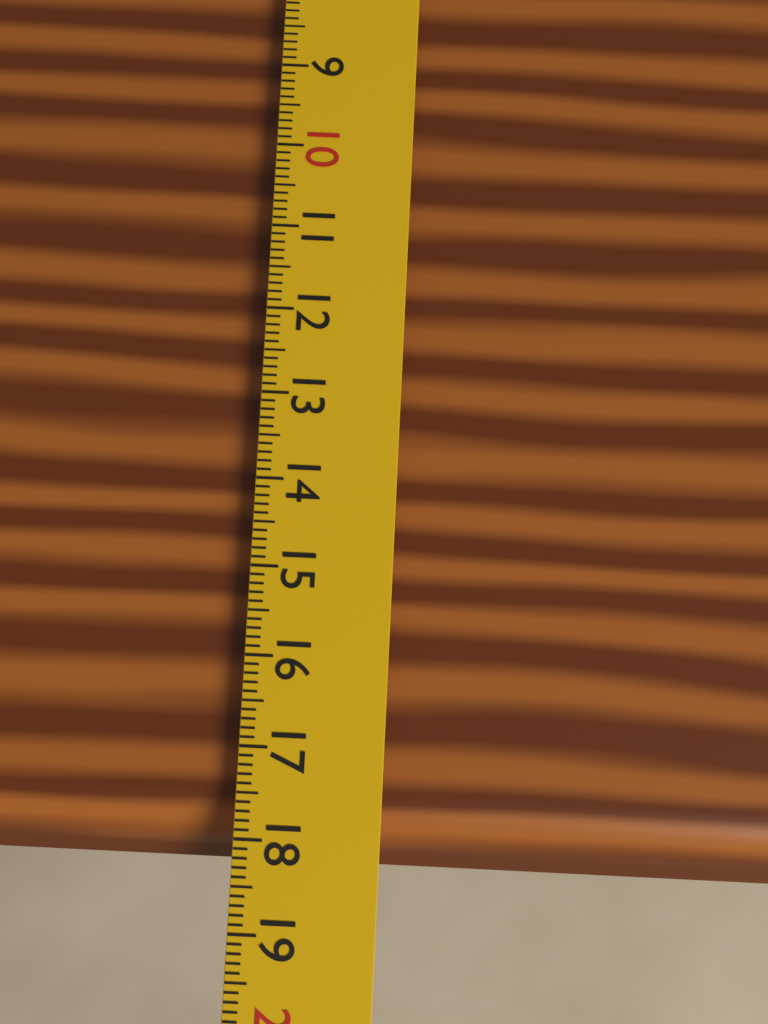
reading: 18.3 cm
